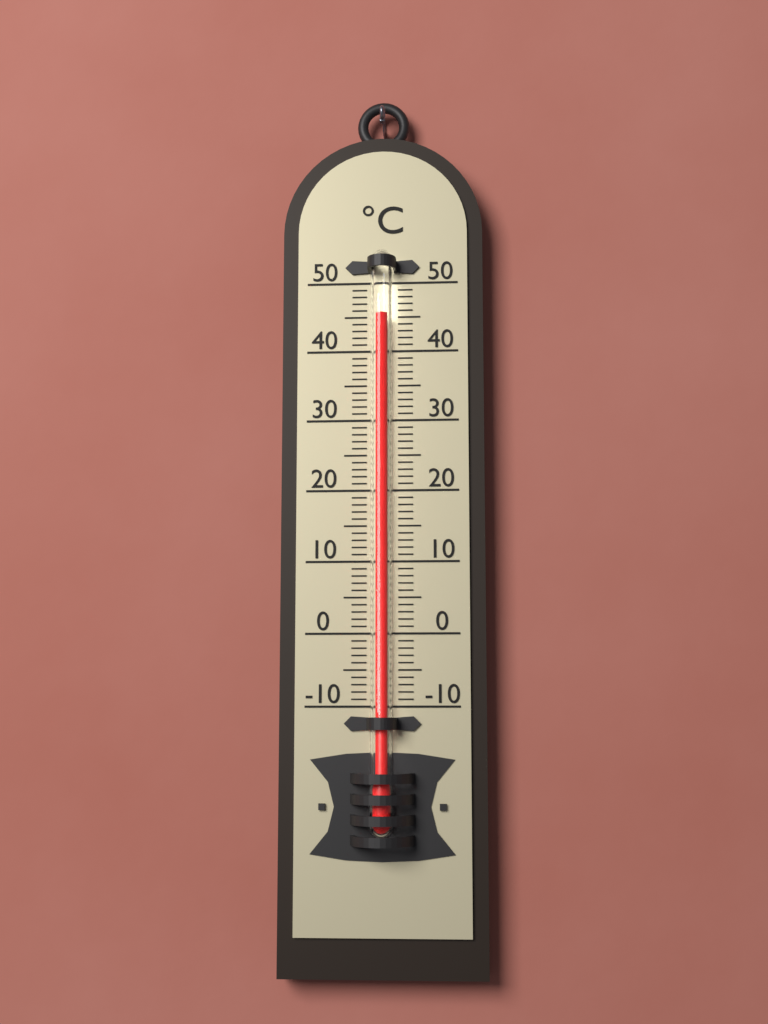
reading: 45 °C
